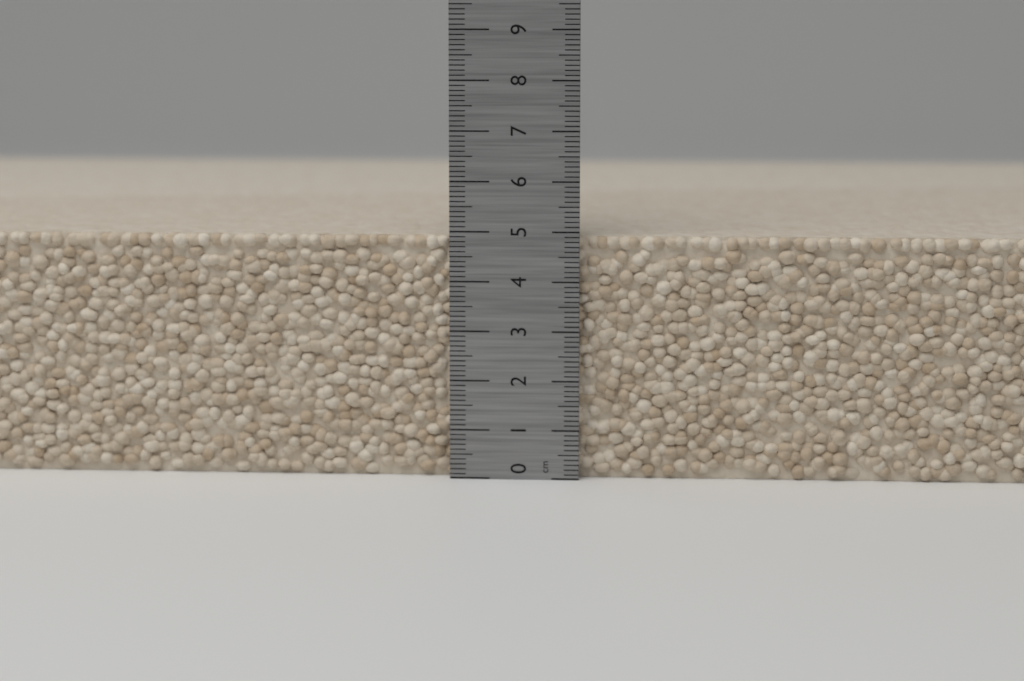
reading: 4.9 cm
